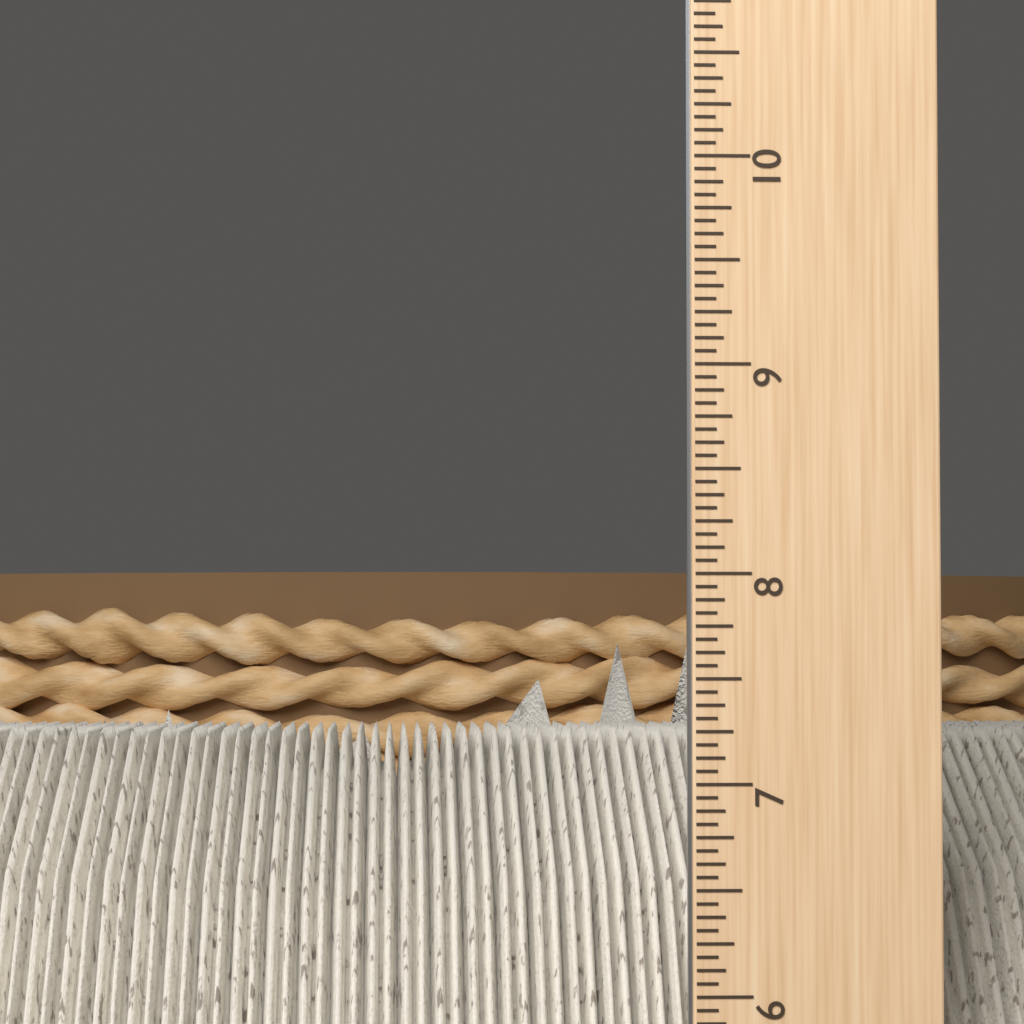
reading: 7.7500 inch
